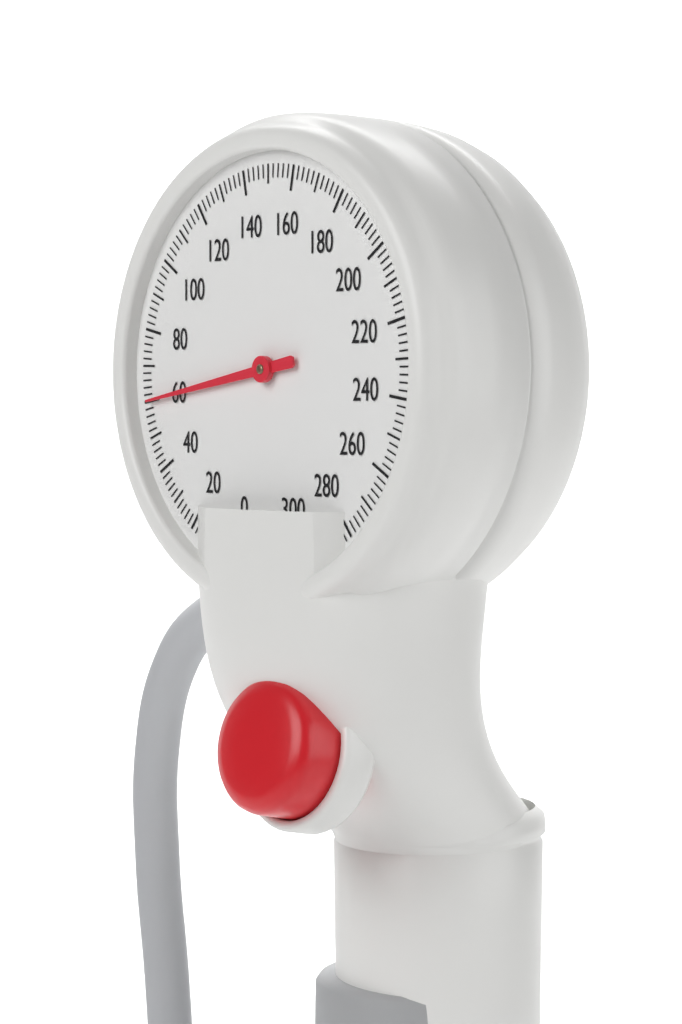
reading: 60 mmHg
